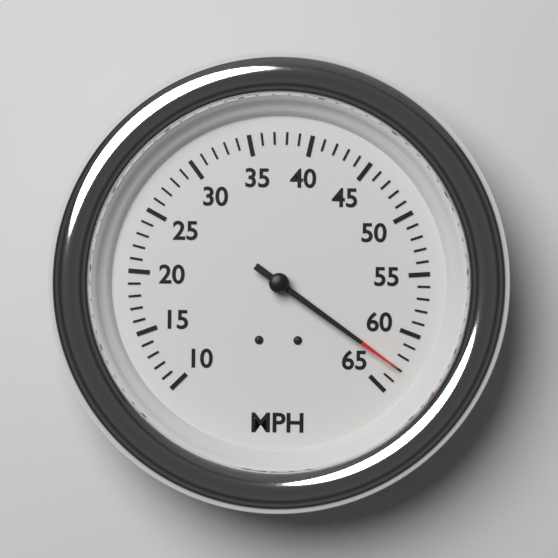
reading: 63 MPH
